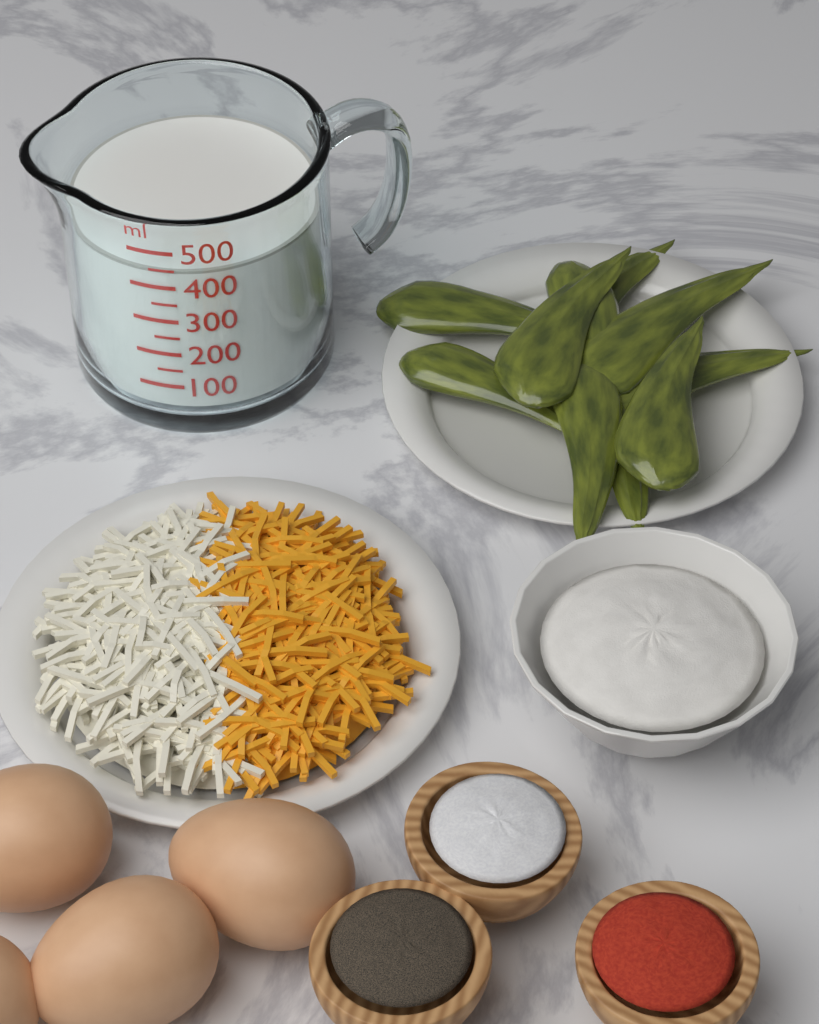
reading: 450 ml
